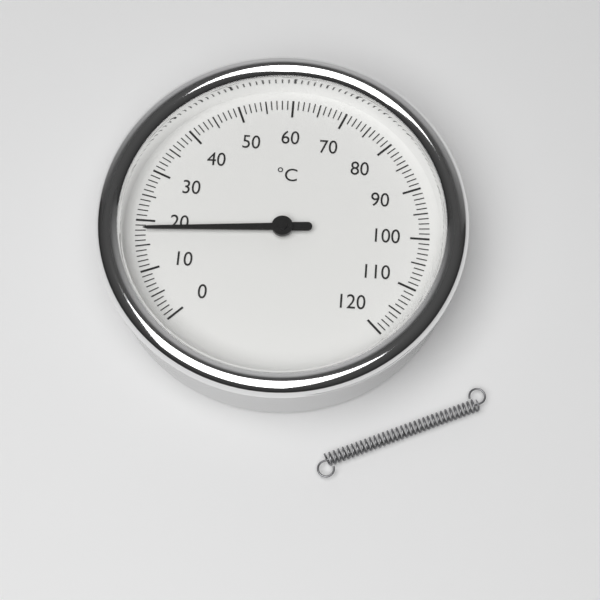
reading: 18 °C
